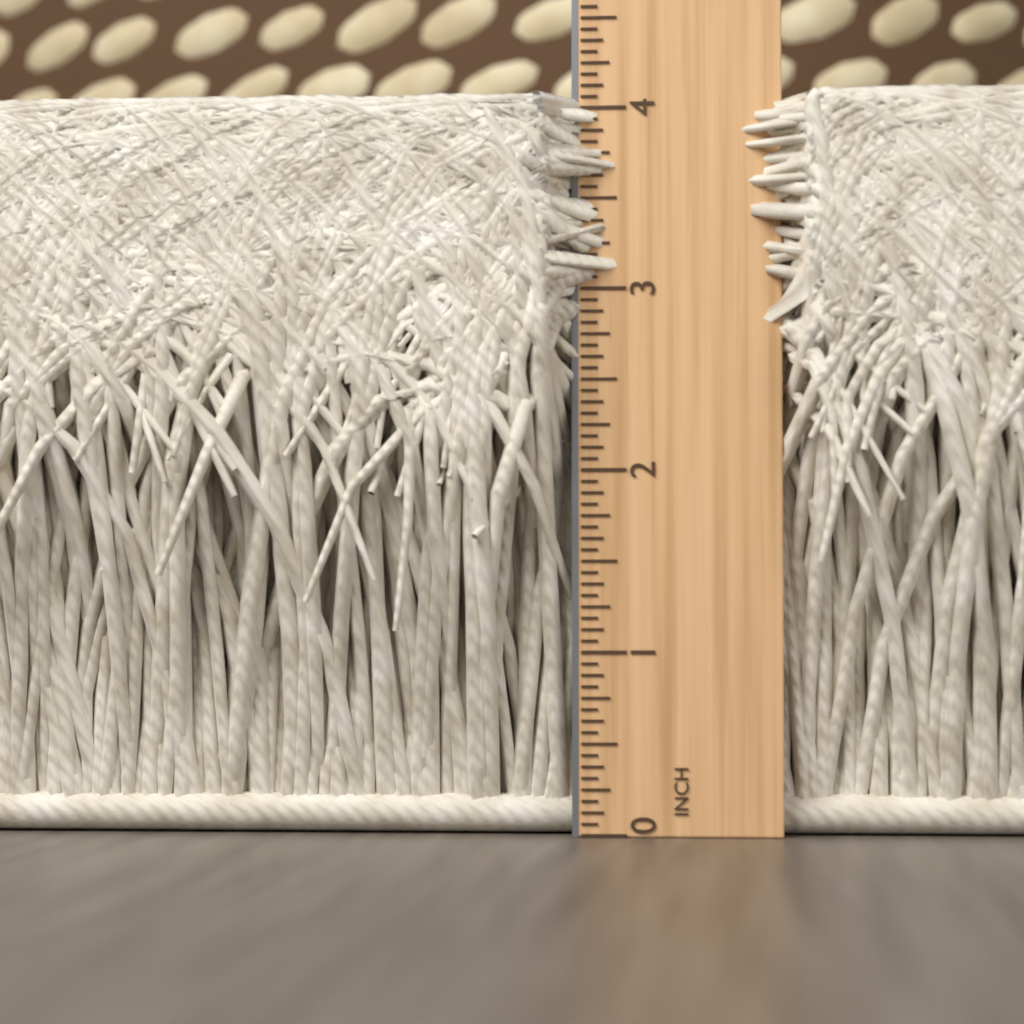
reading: 4.0625 in
